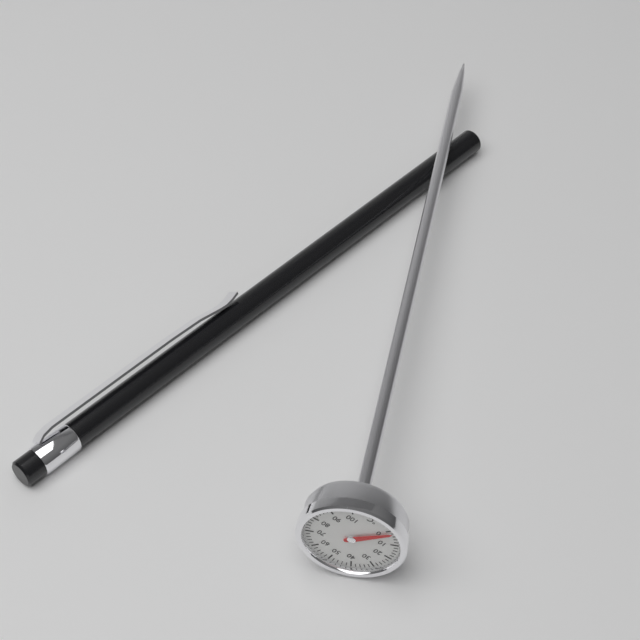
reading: 2 °C
